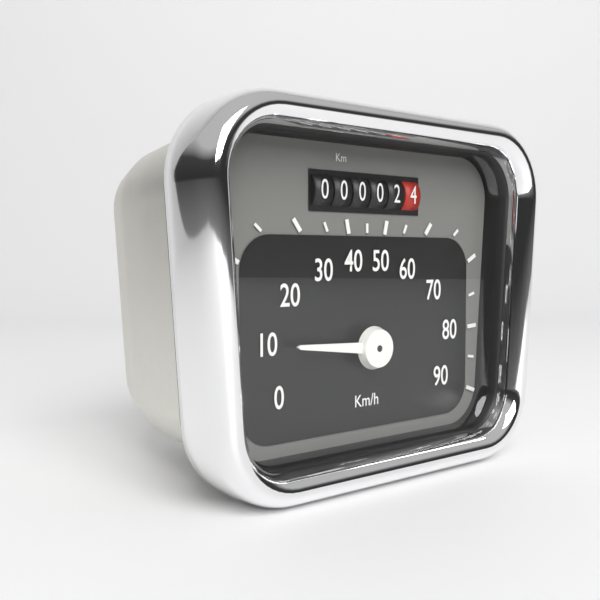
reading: 10 km/h
